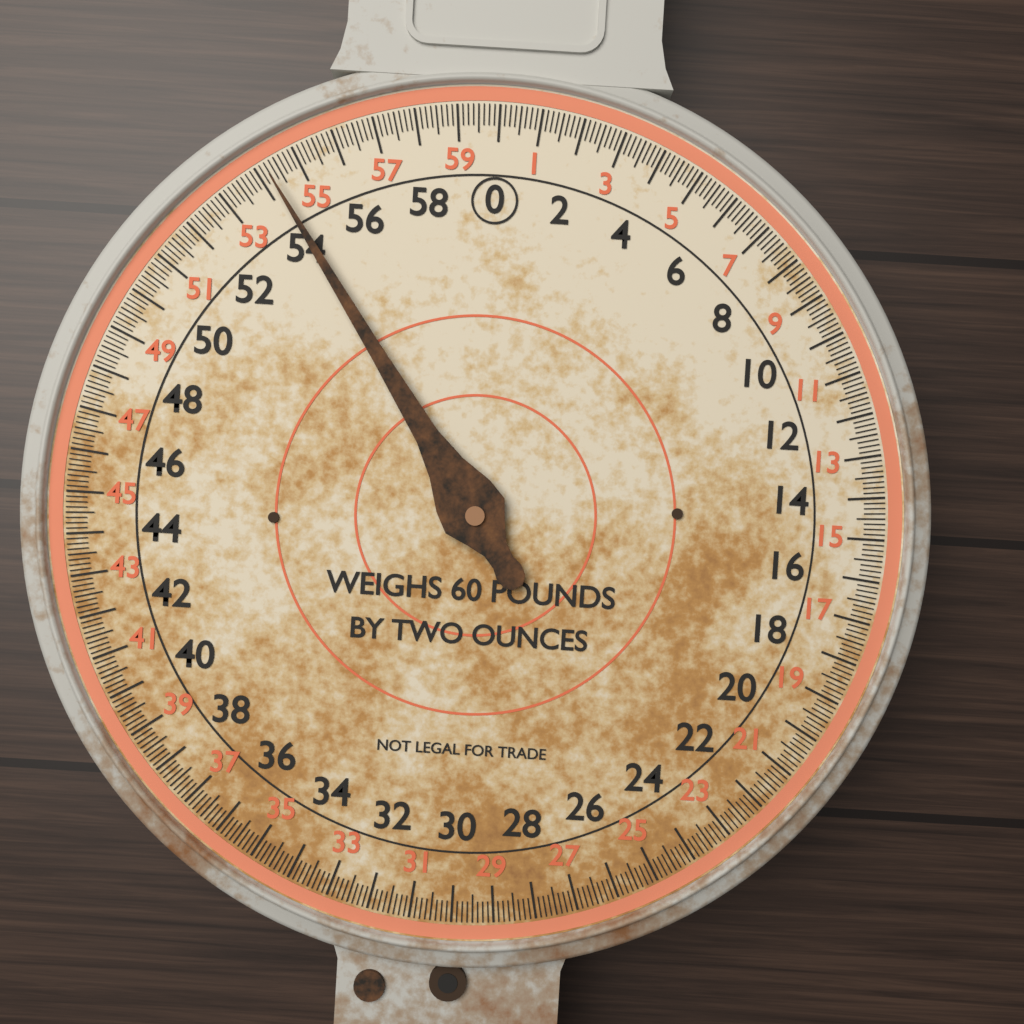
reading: 54.250 lb
